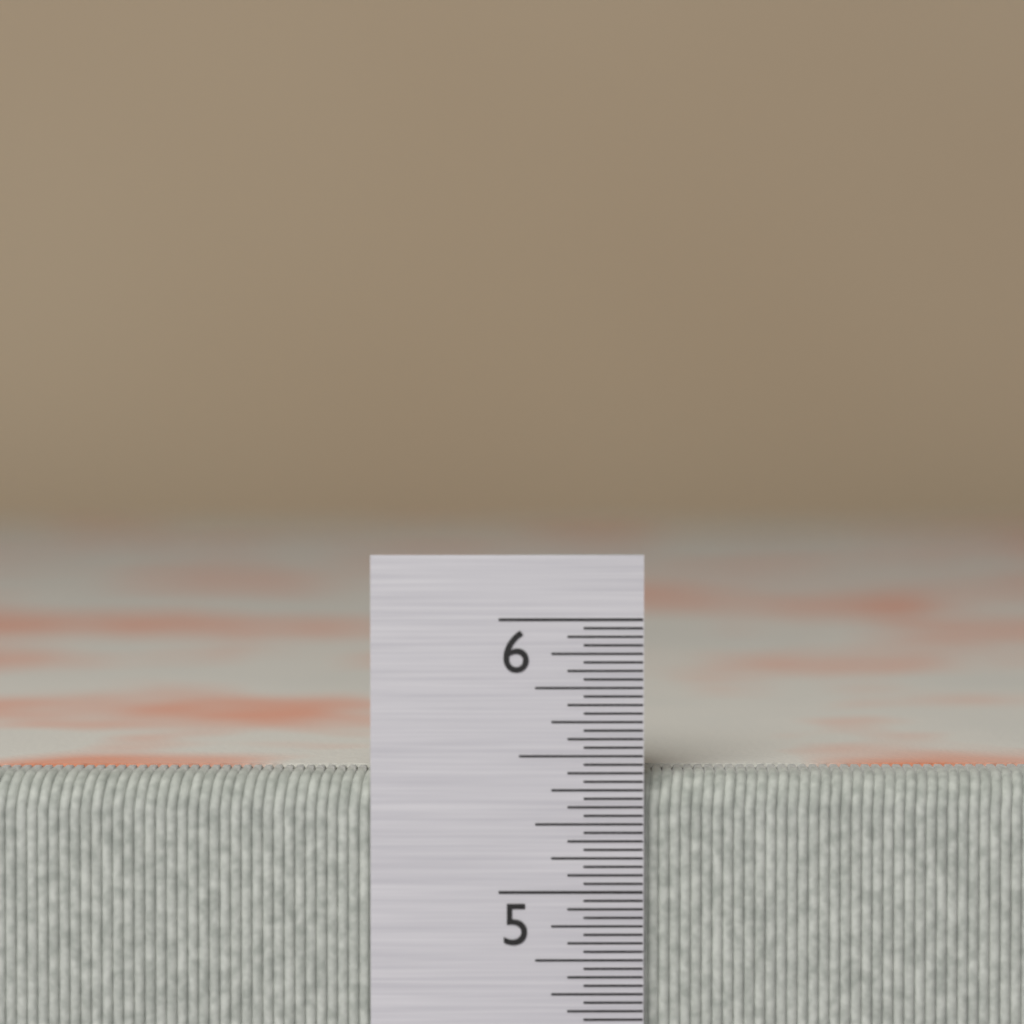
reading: 5.43750 in
